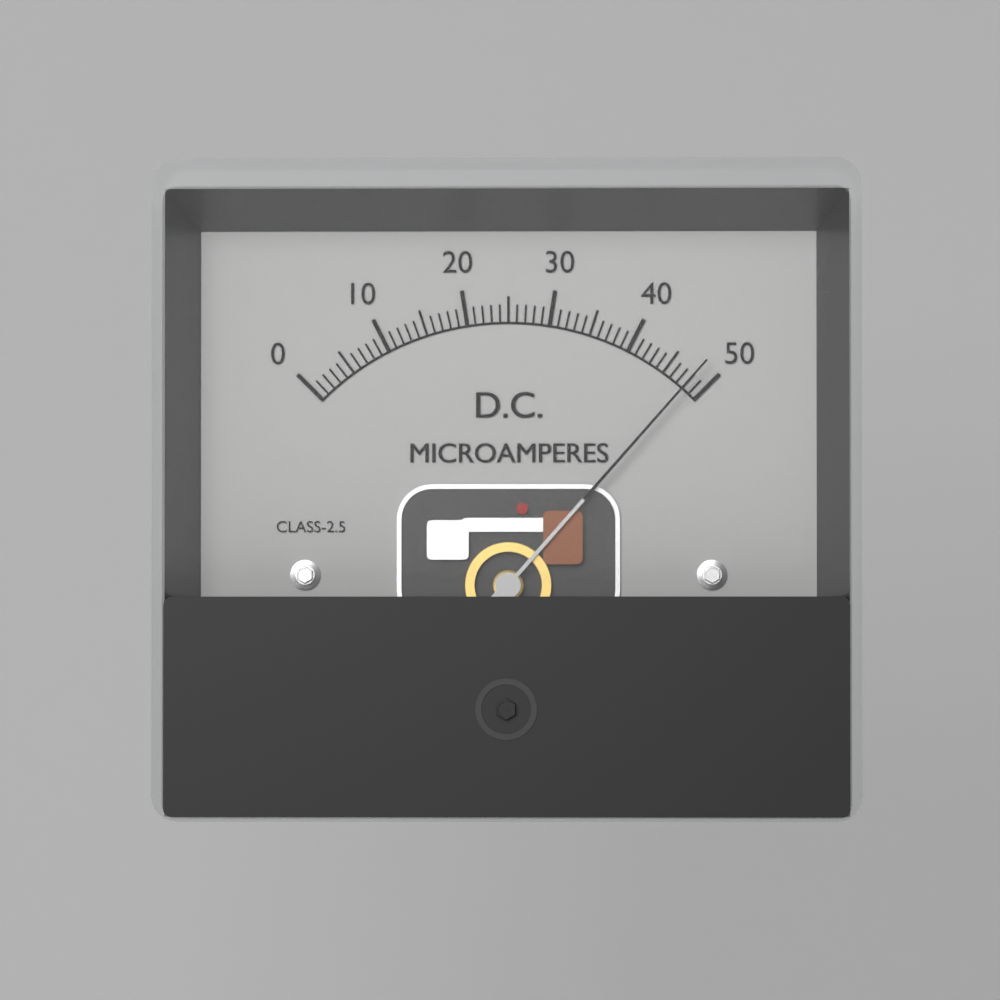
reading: 48 µA
